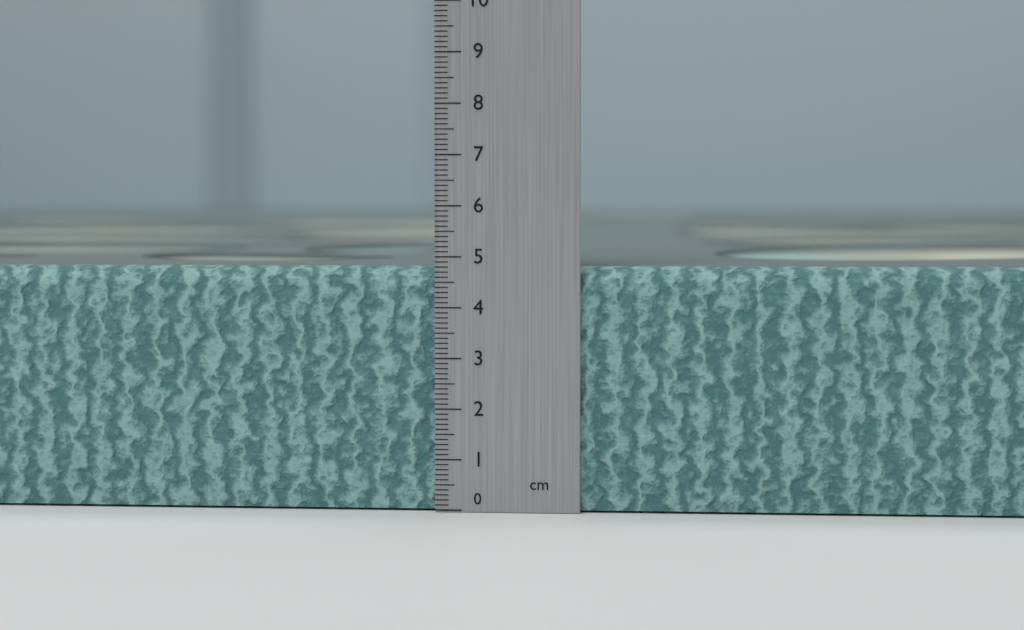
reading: 4.8 cm
